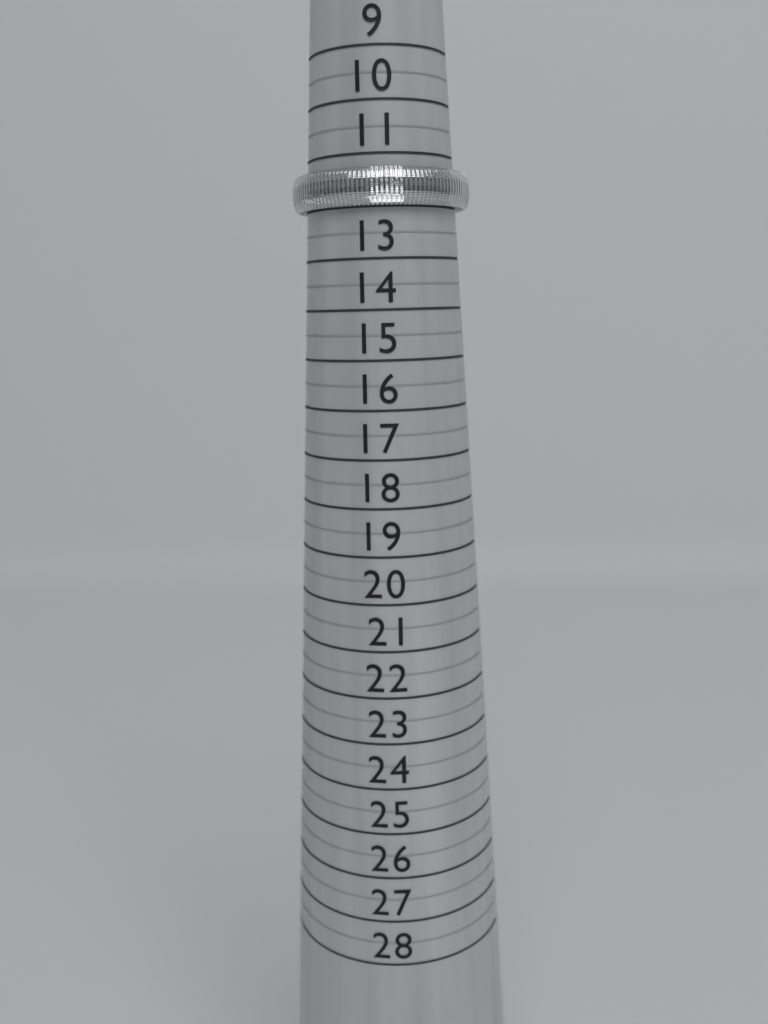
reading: 12.0 (no unit)
